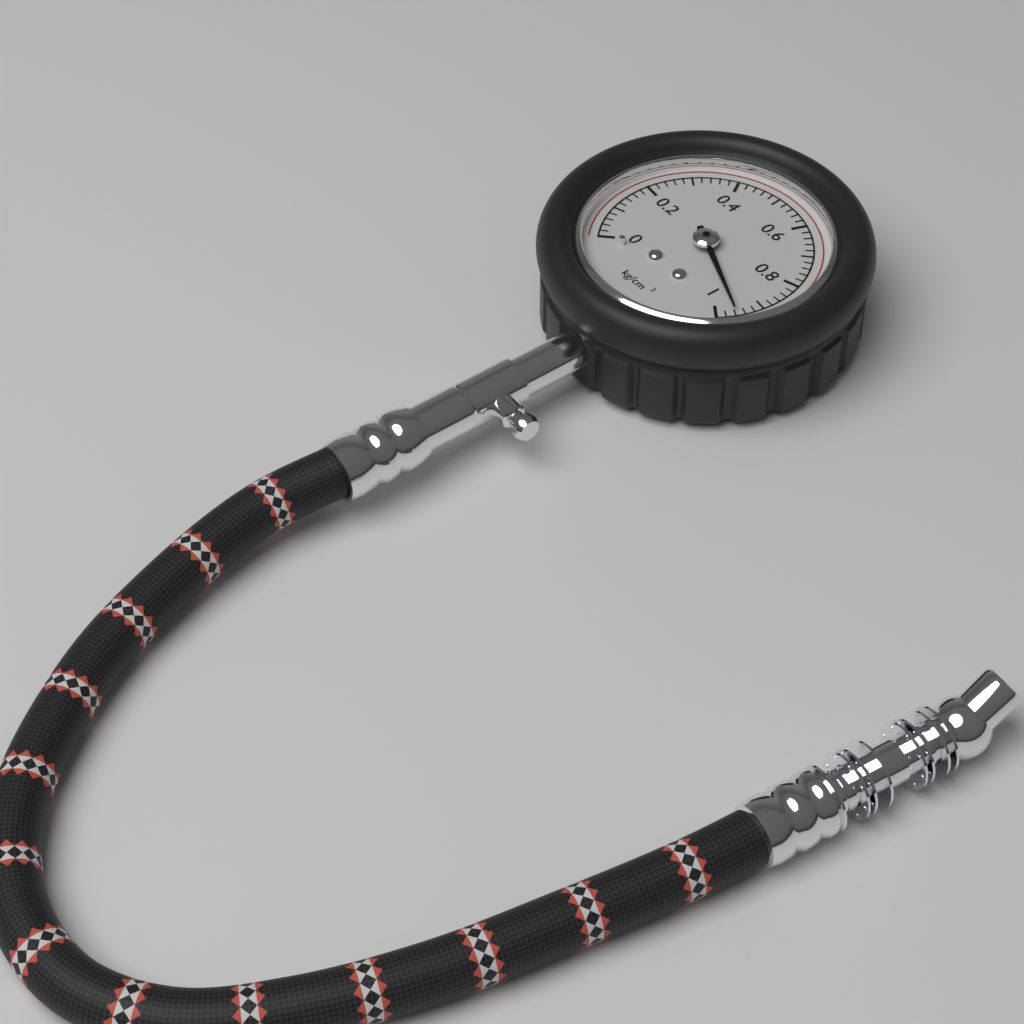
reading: 0.96 kg/cm²
